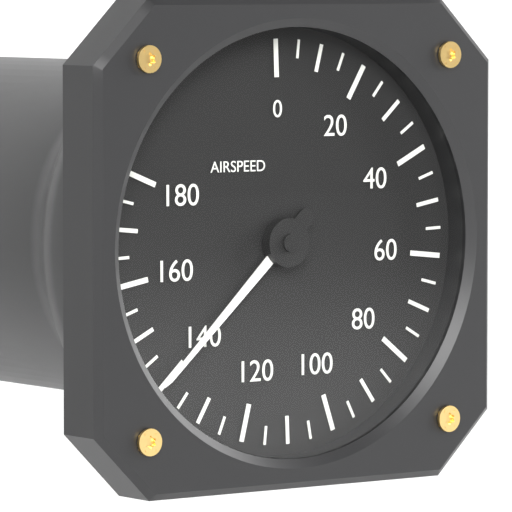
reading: 140 (no unit)
